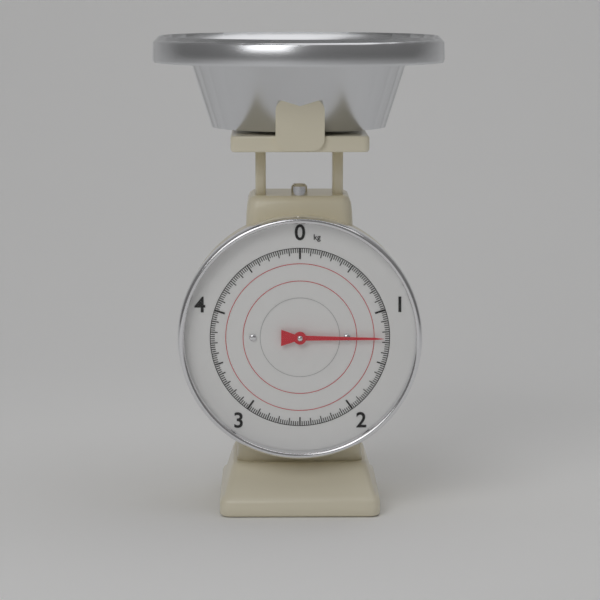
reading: 1.26 kg
